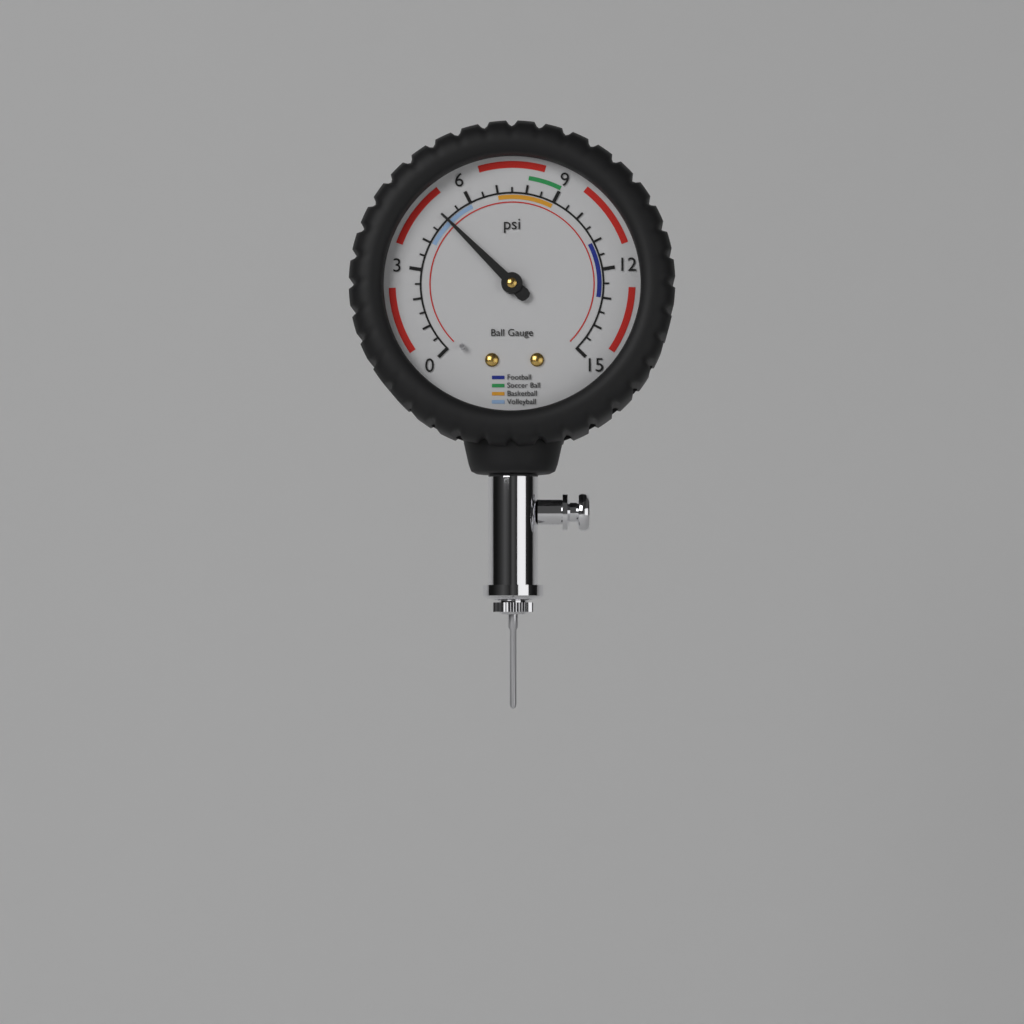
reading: 5.0 psi
